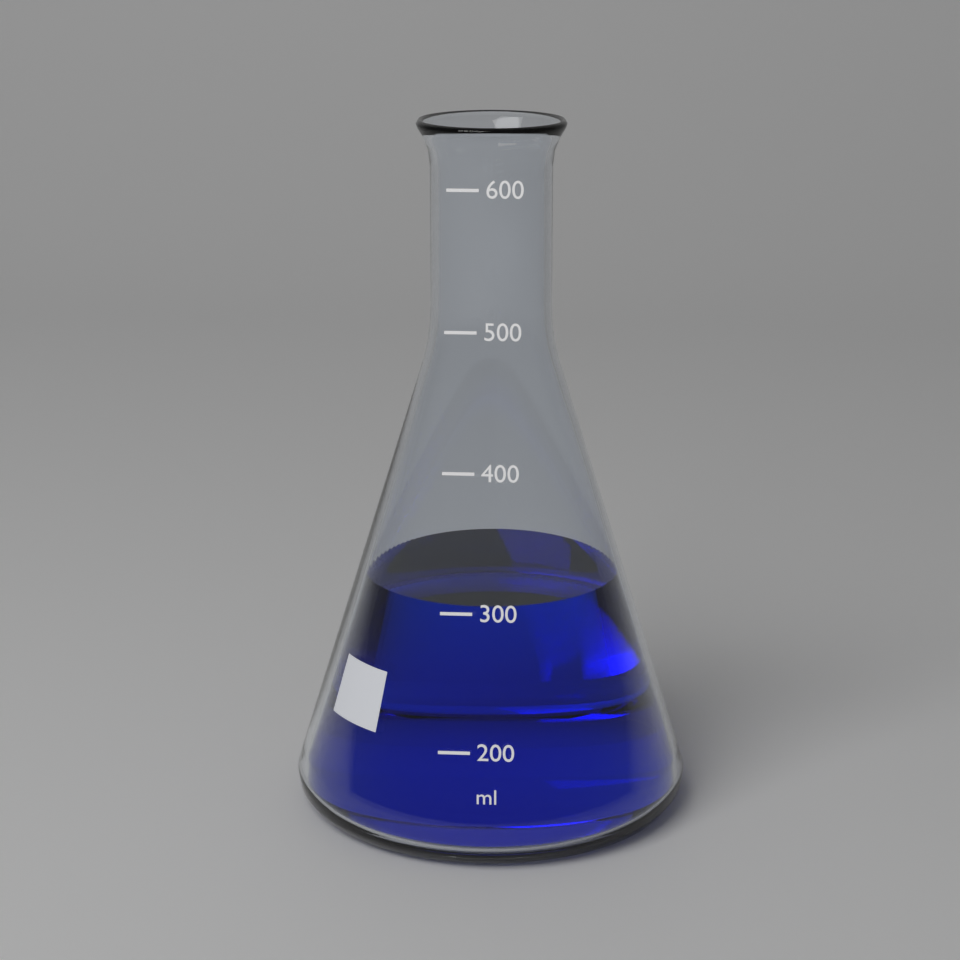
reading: 300 ml
